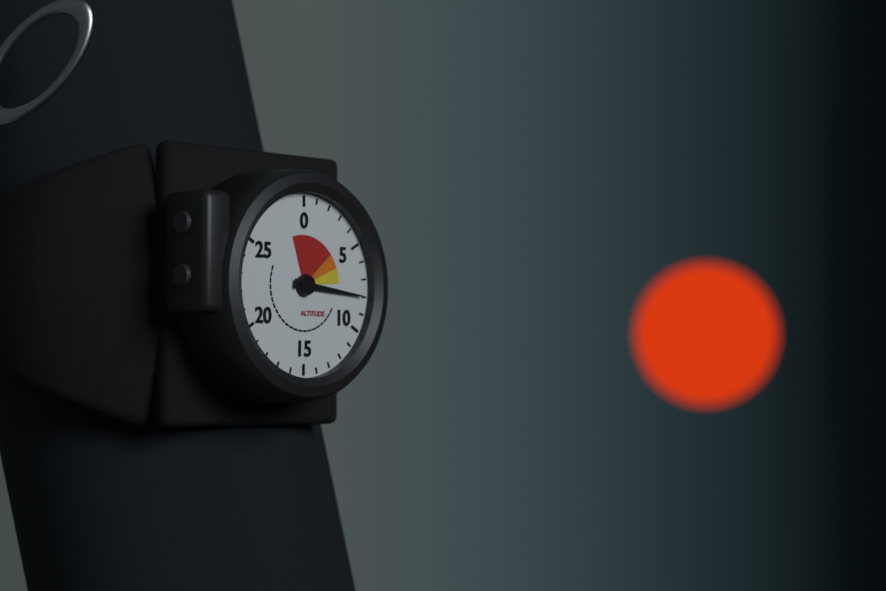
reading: 8 (no unit)
